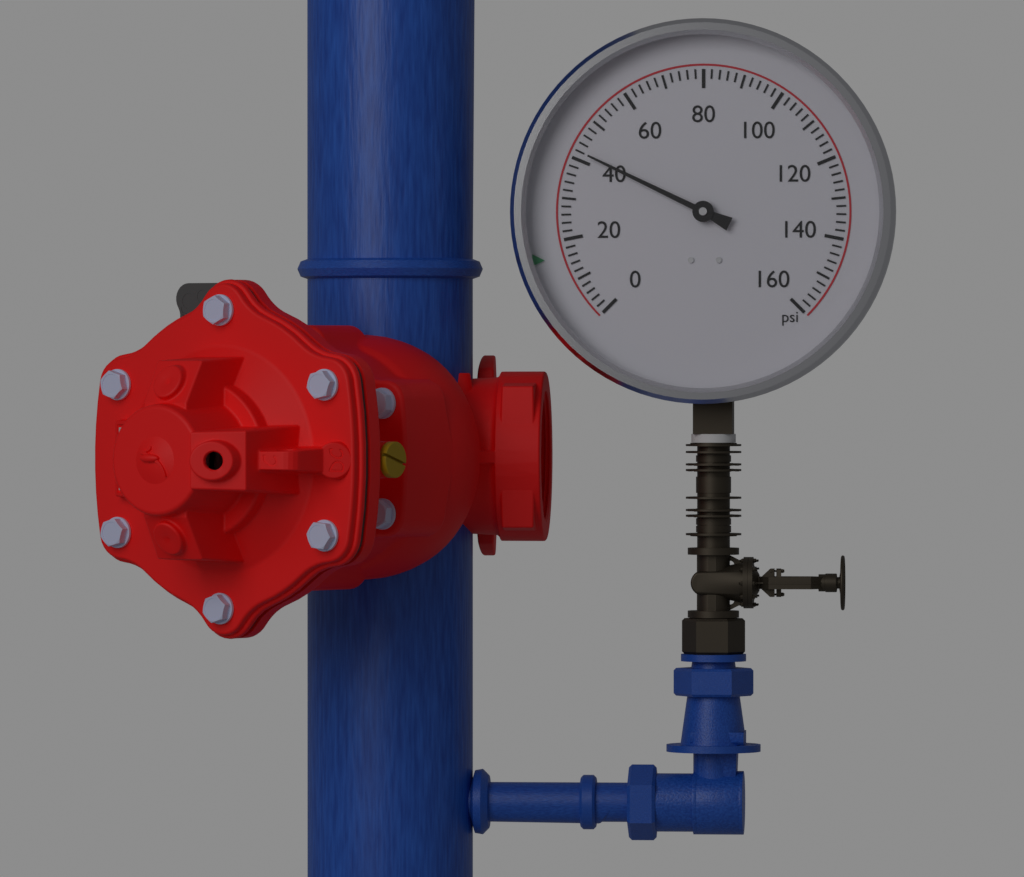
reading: 42 psi
